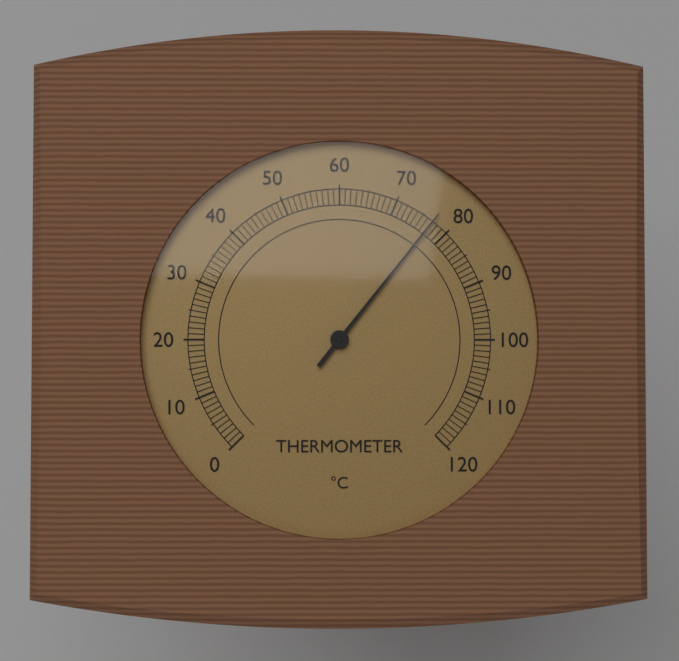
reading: 77 °C
